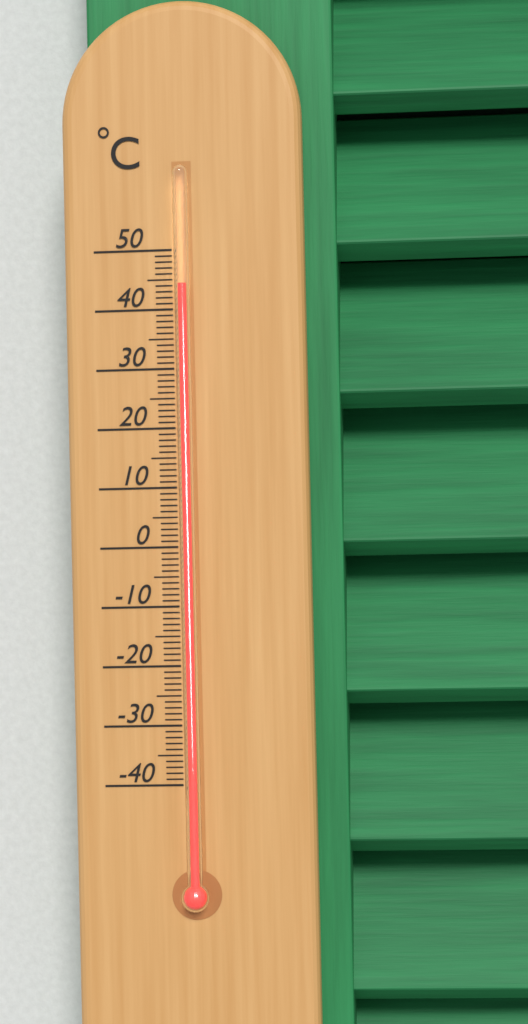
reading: 44 °C
